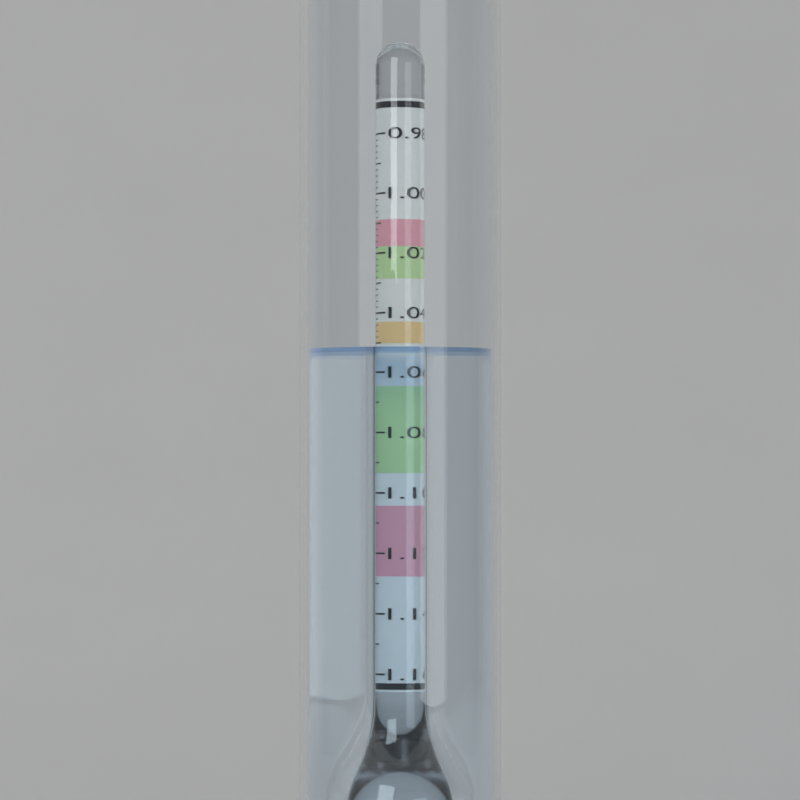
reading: 1.052 (no unit)
